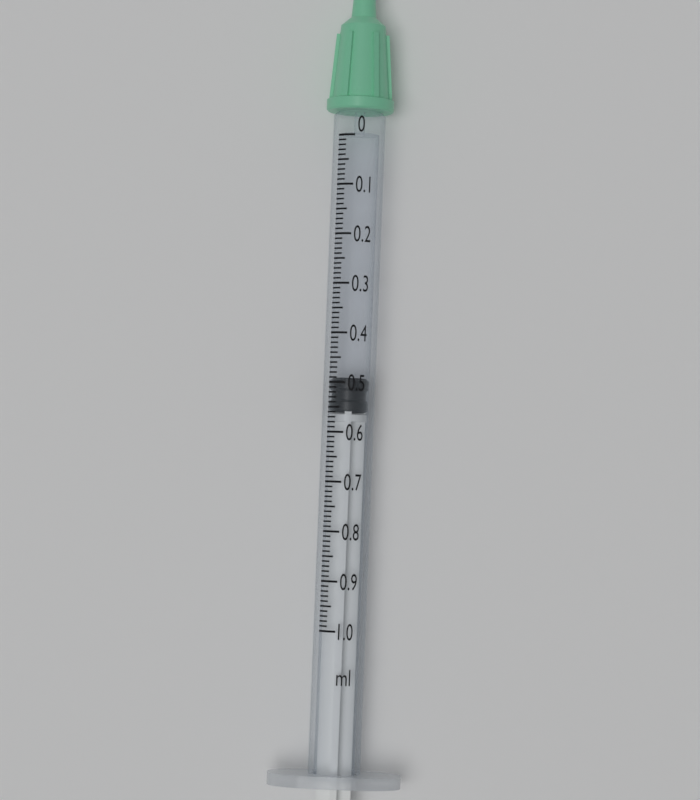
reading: 0.49 ml
